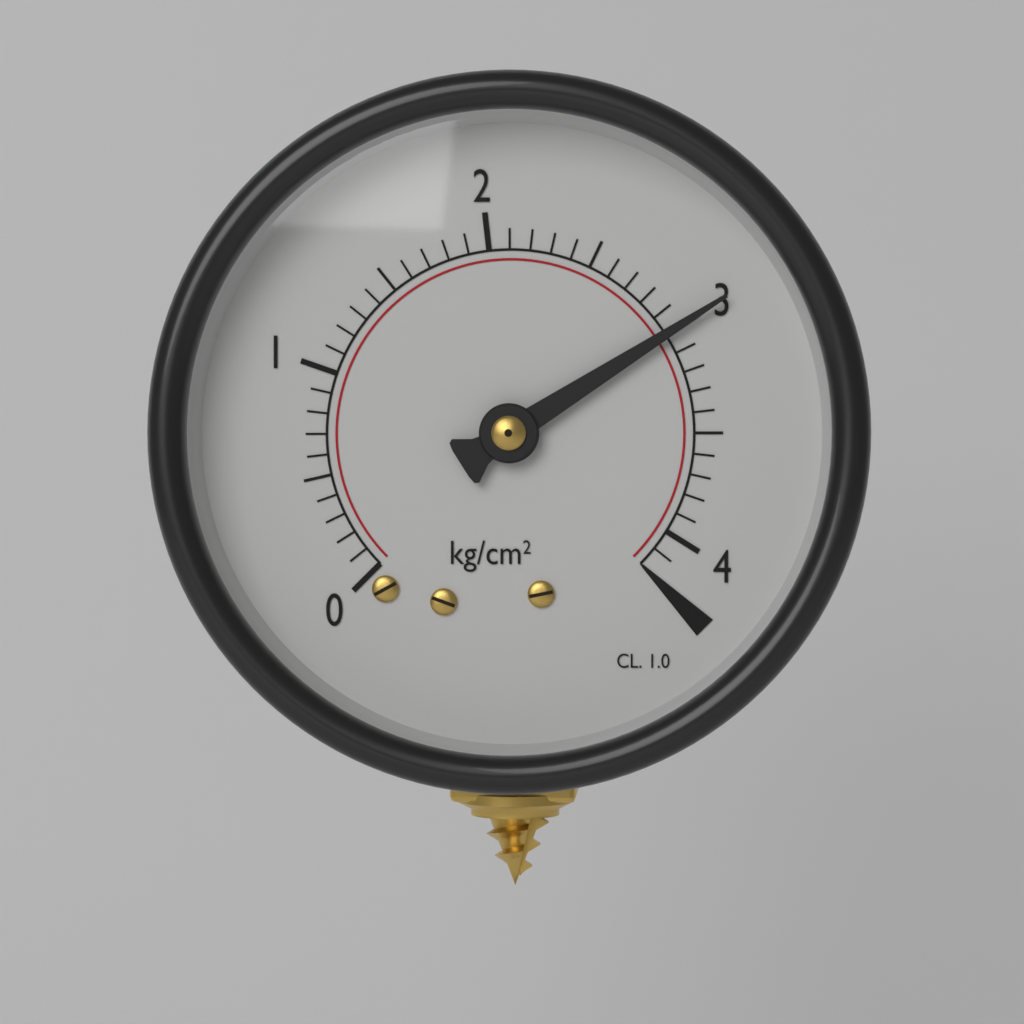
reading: 3.0 kg/cm²
